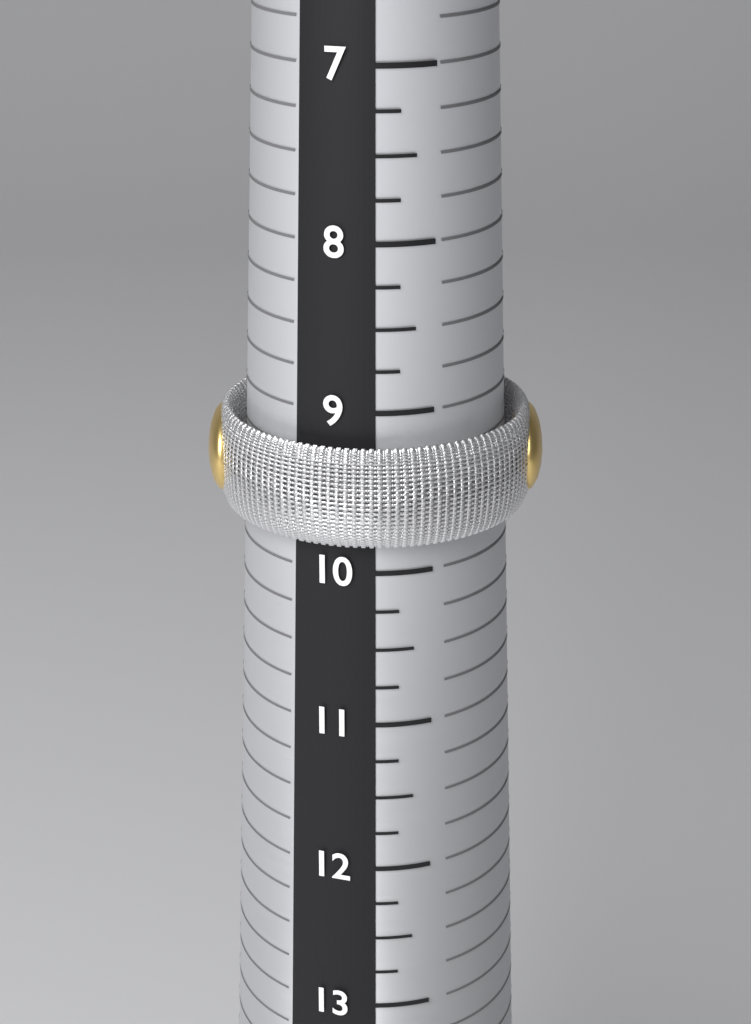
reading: 9.80 (no unit)
